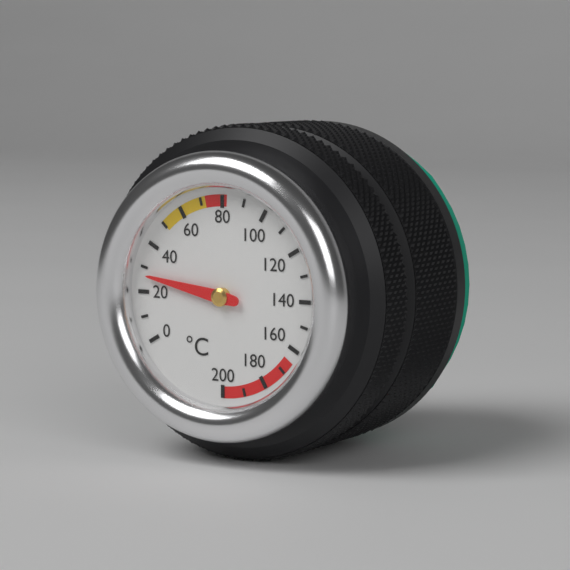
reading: 27 °C
